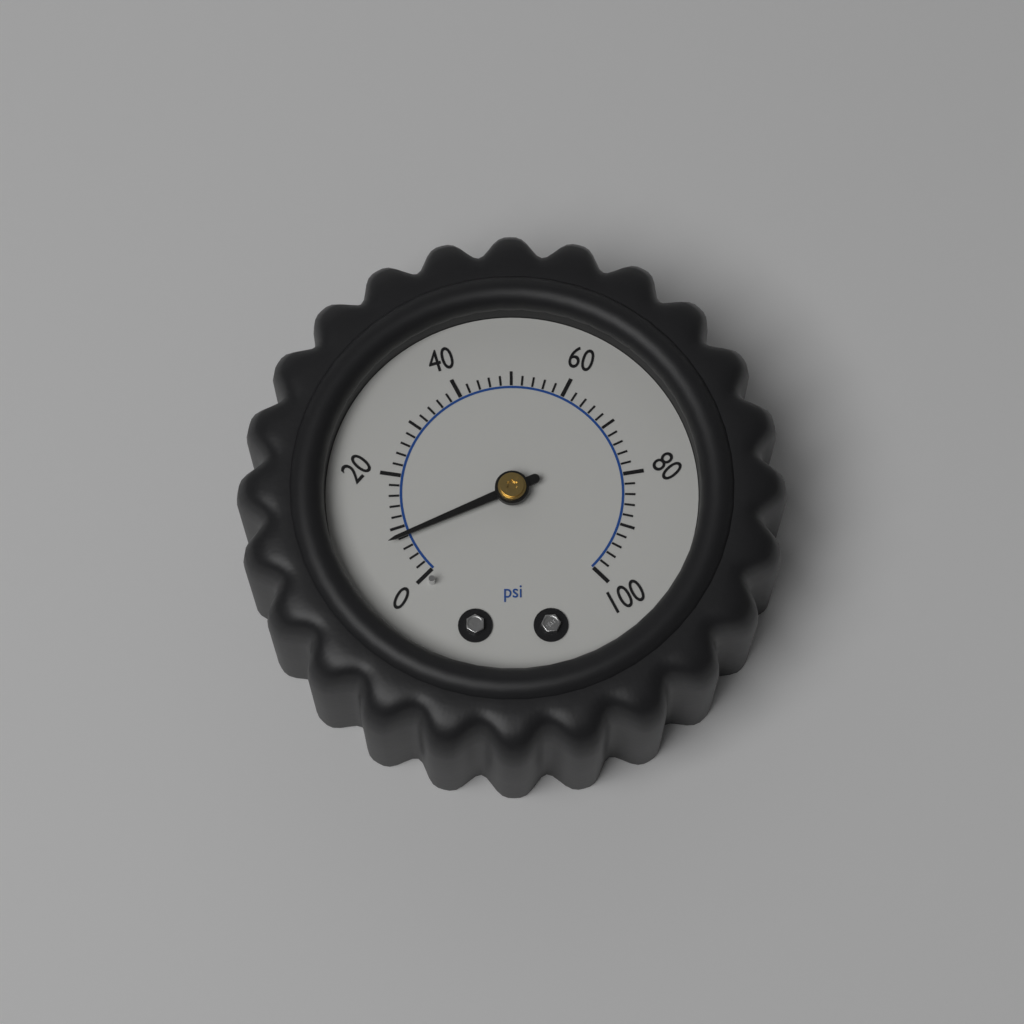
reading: 8 psi
